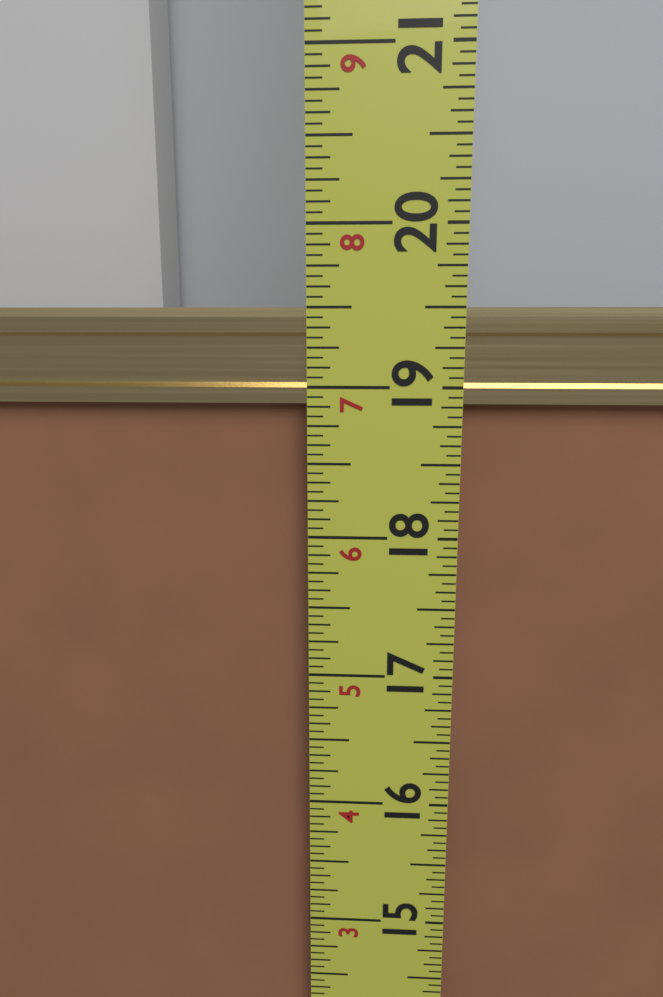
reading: 19.5000 in
